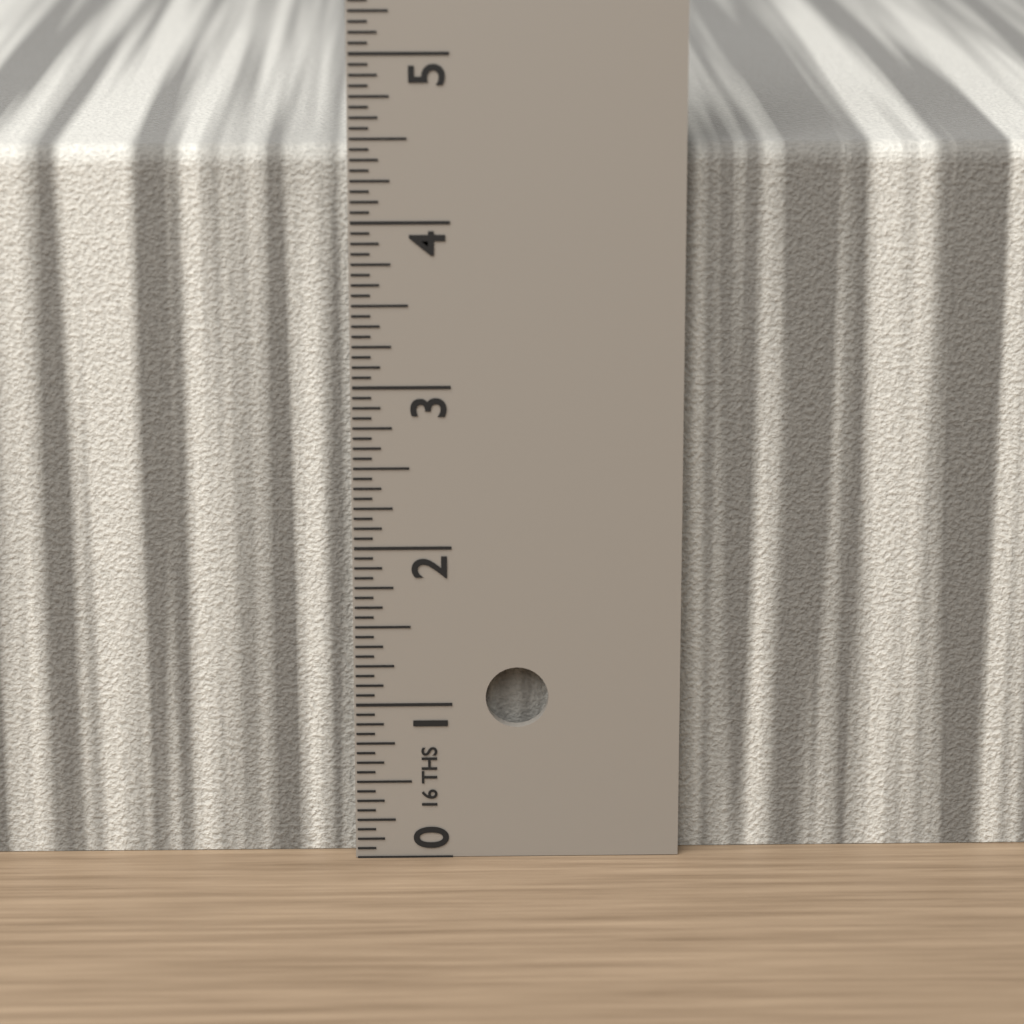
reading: 4.4375 in
